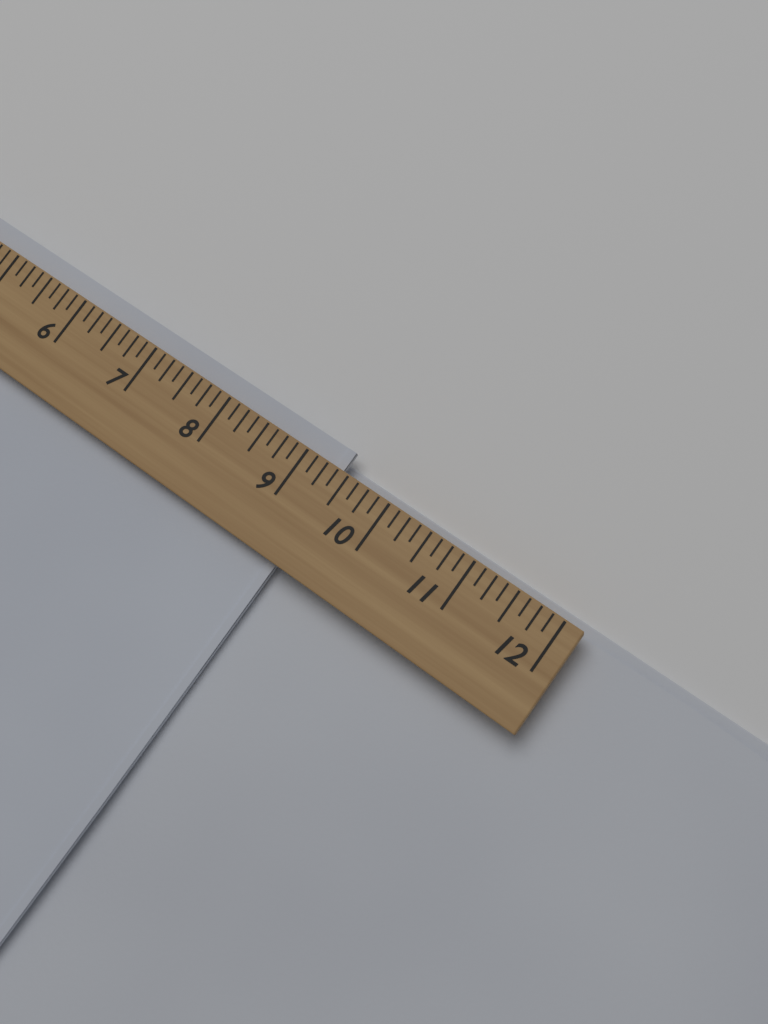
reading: 9.375 (no unit)
